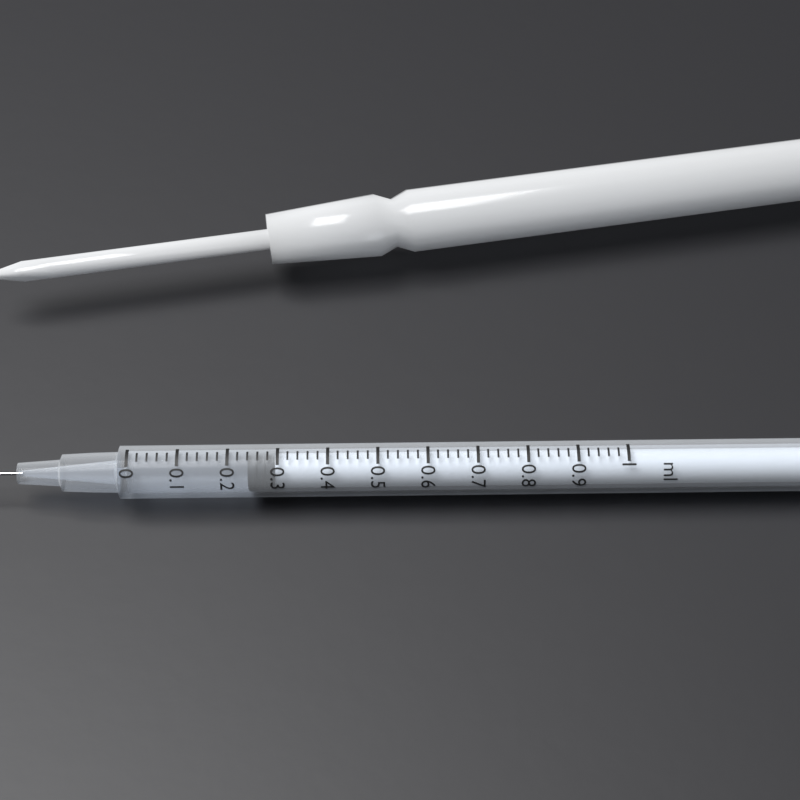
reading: 0.24 ml
